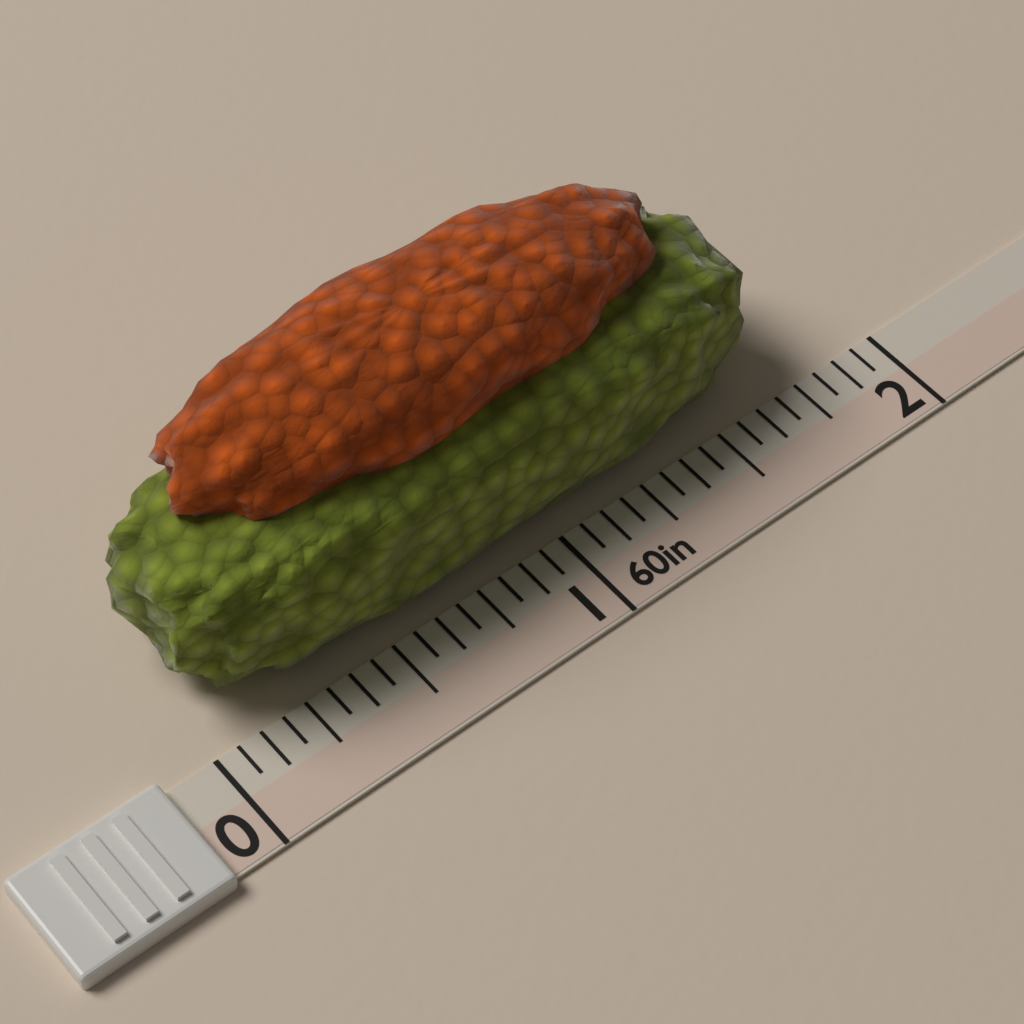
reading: 1.7500 in
